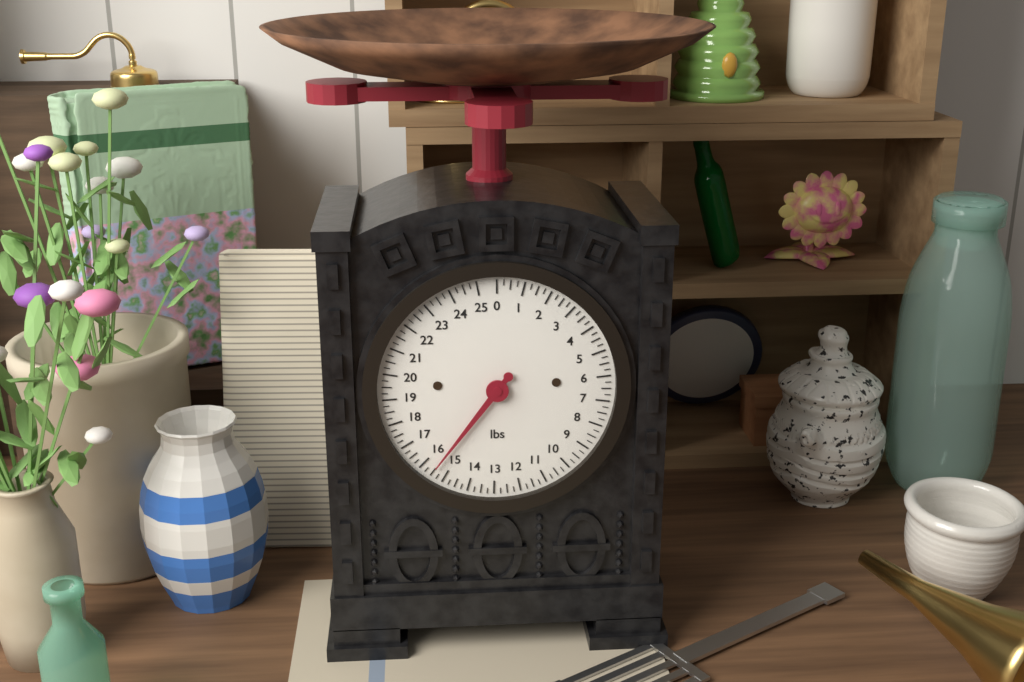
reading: 15.50 lbs
